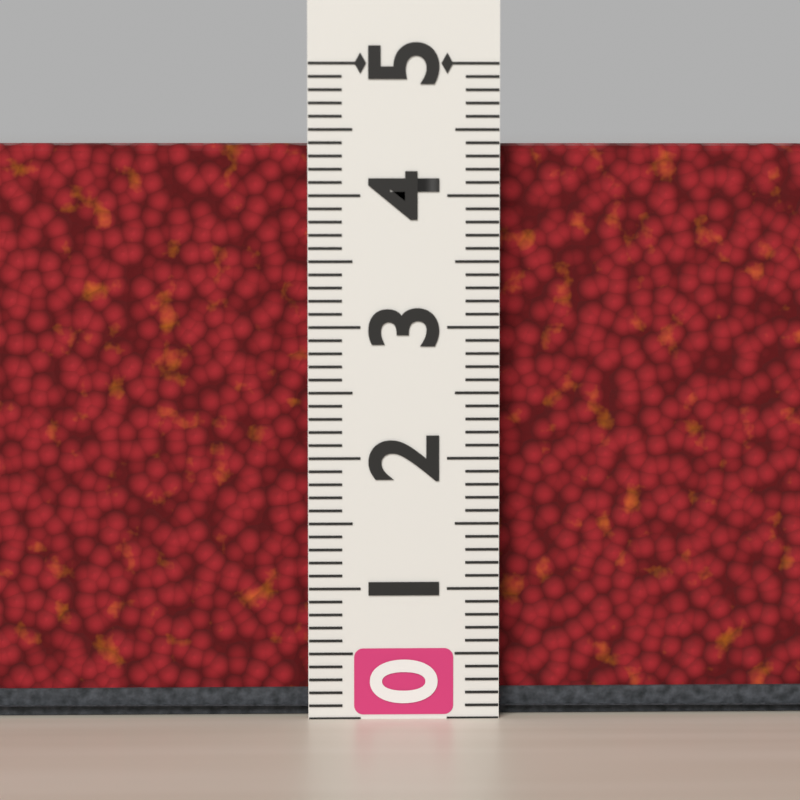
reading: 4.4 (no unit)
